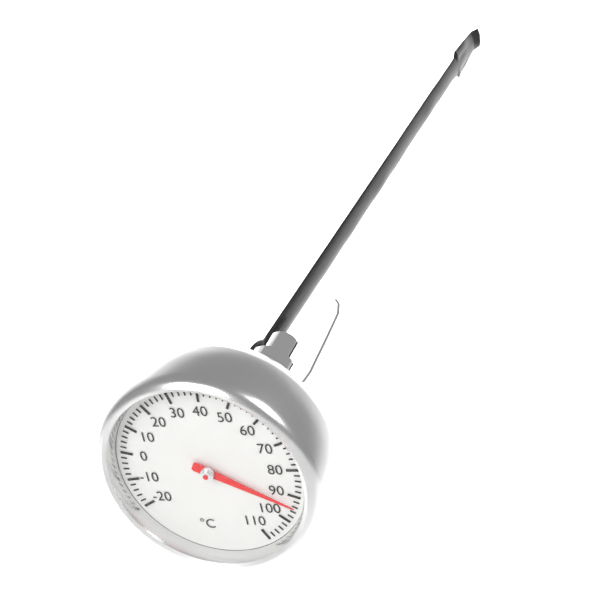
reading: 94 °C
